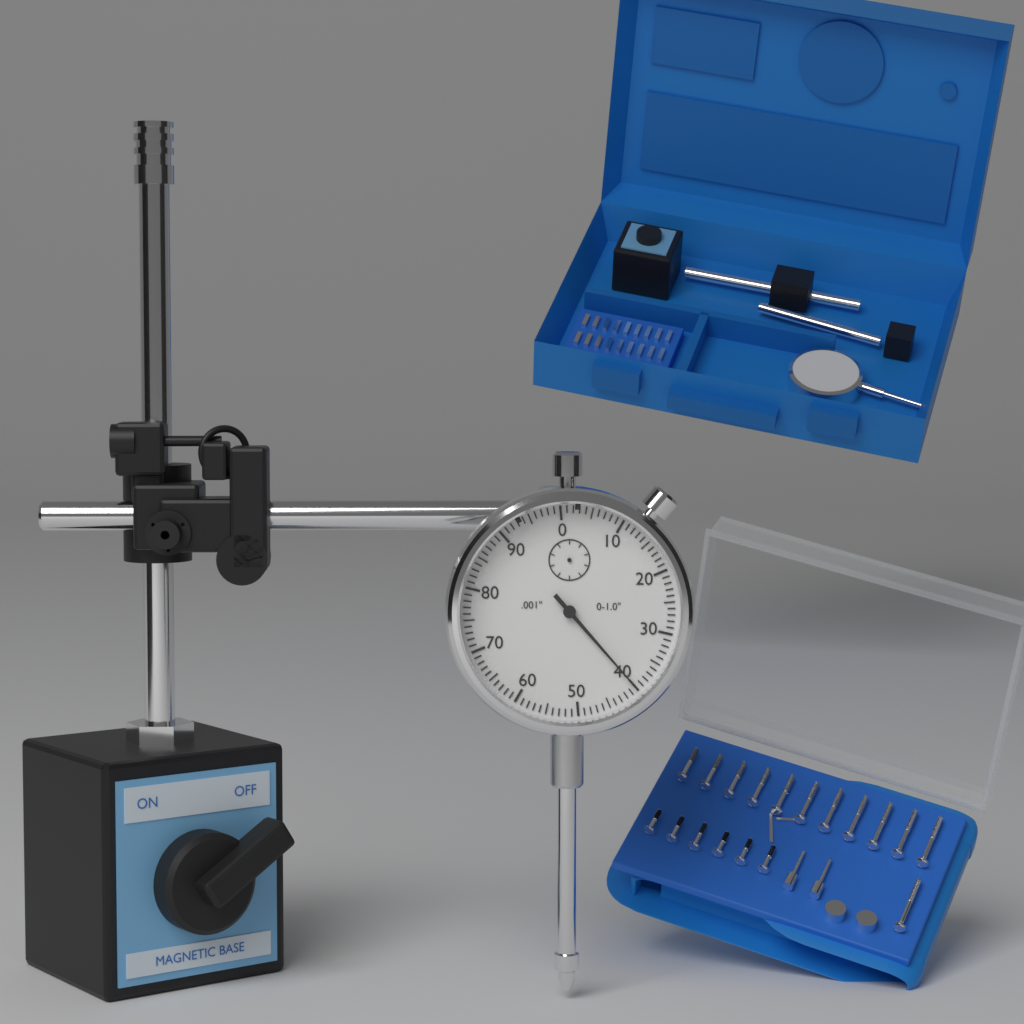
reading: 0.040 in
